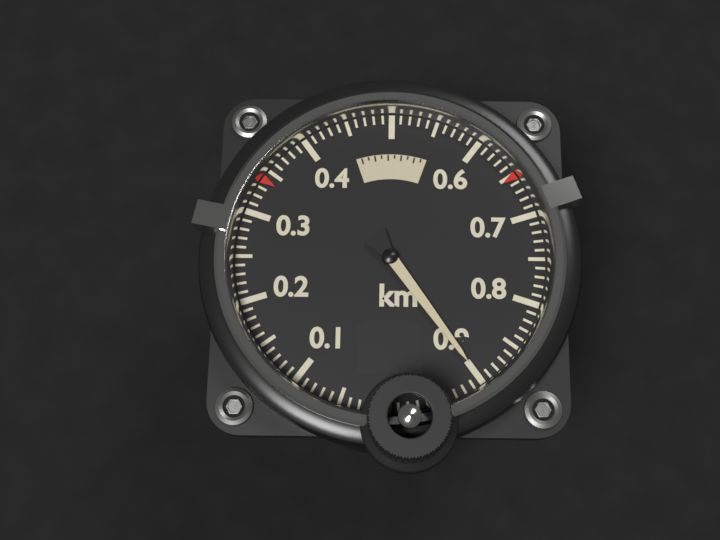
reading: 0.90 km
